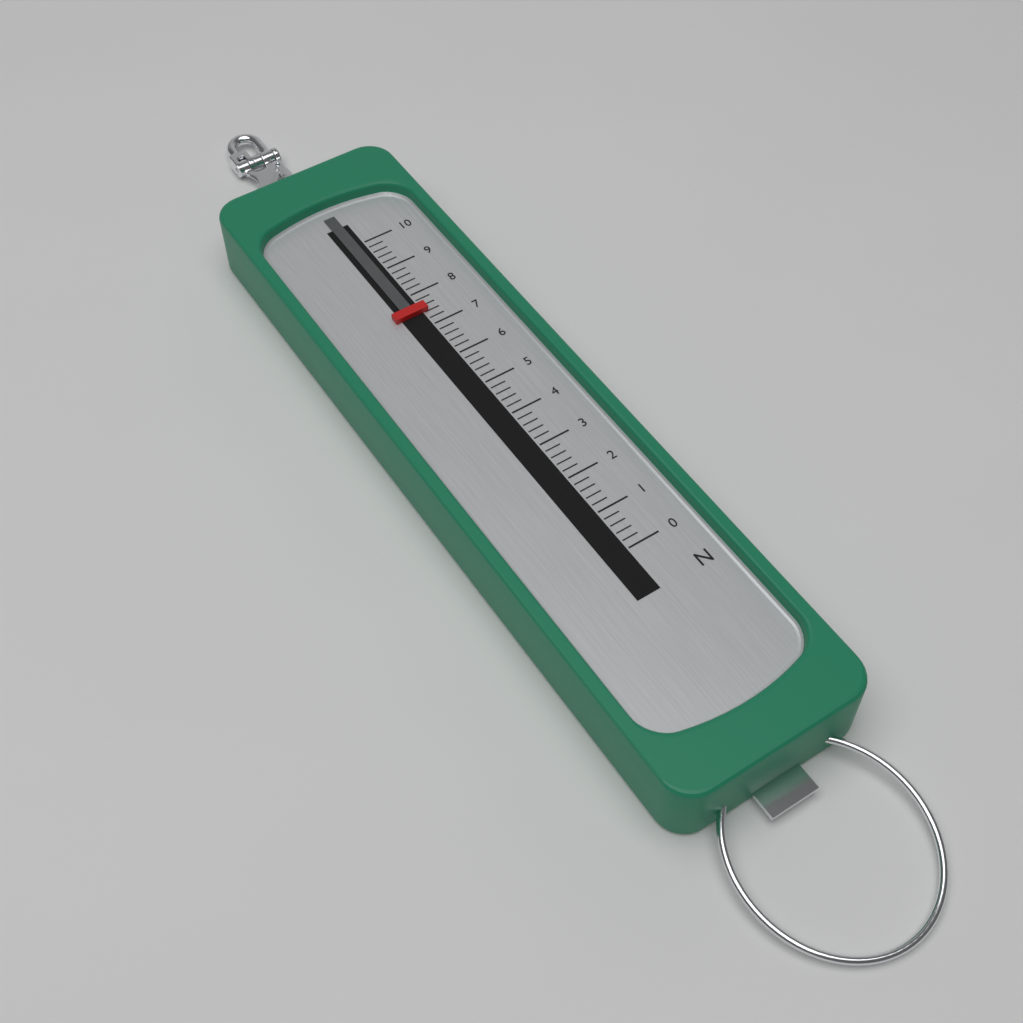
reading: 7.4 N
